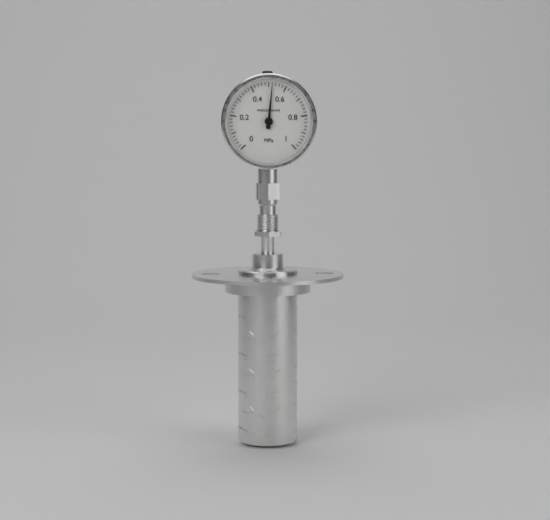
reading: 0.52 MPa
